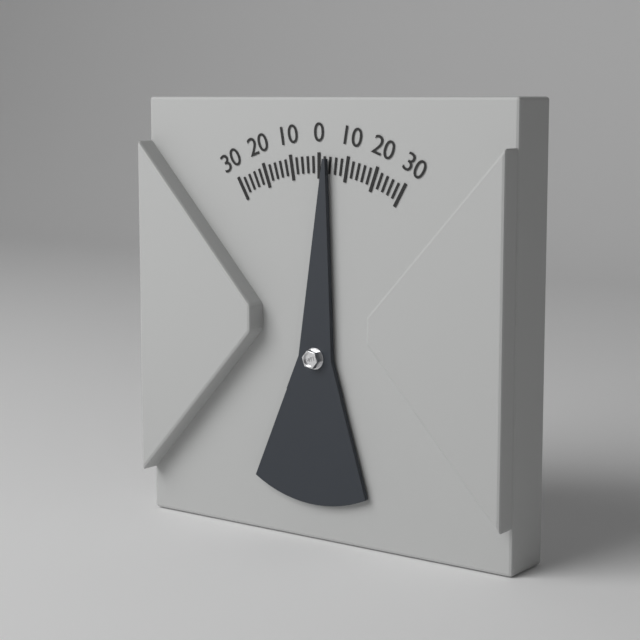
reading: 3 (no unit)
